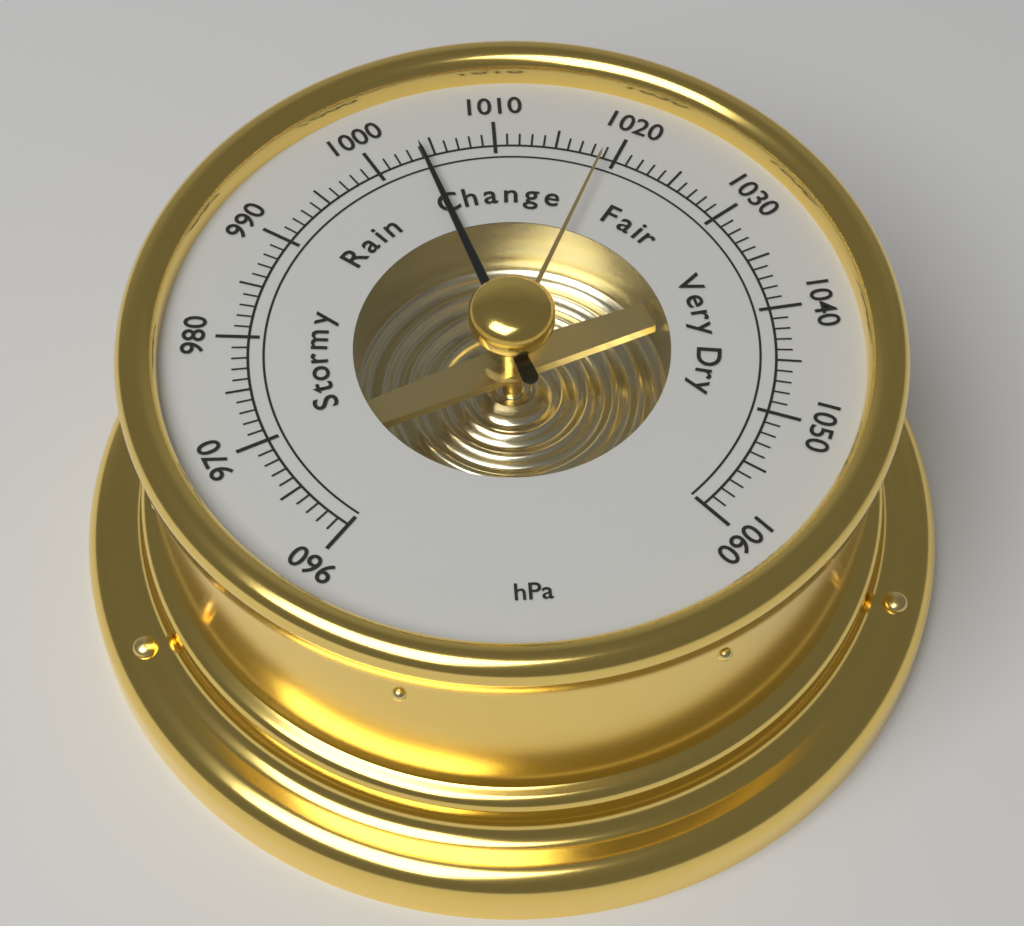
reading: 1004 hPa
